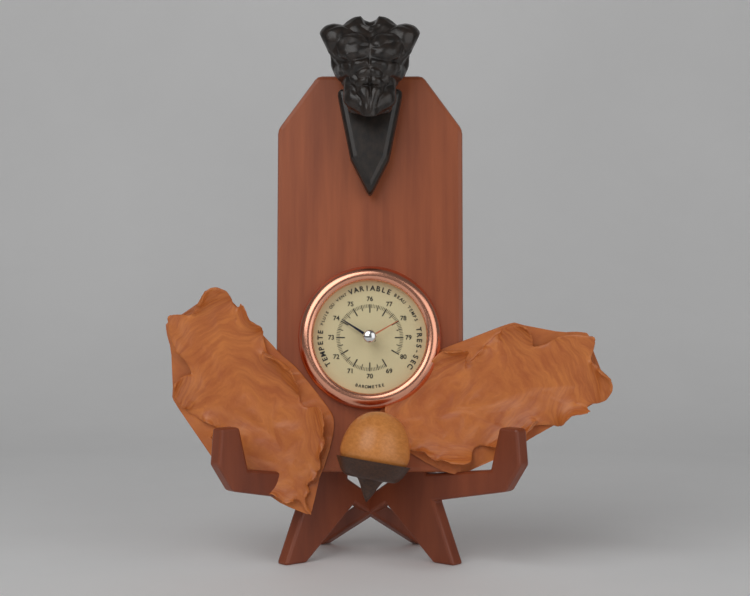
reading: 74.1 (no unit)
